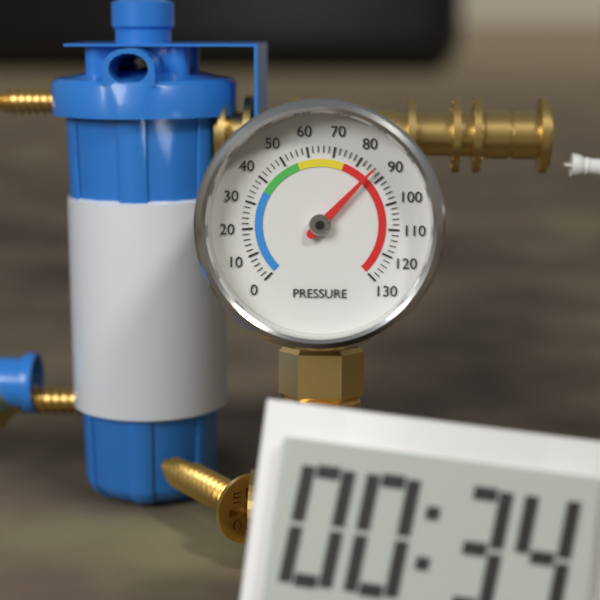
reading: 86 (no unit)
